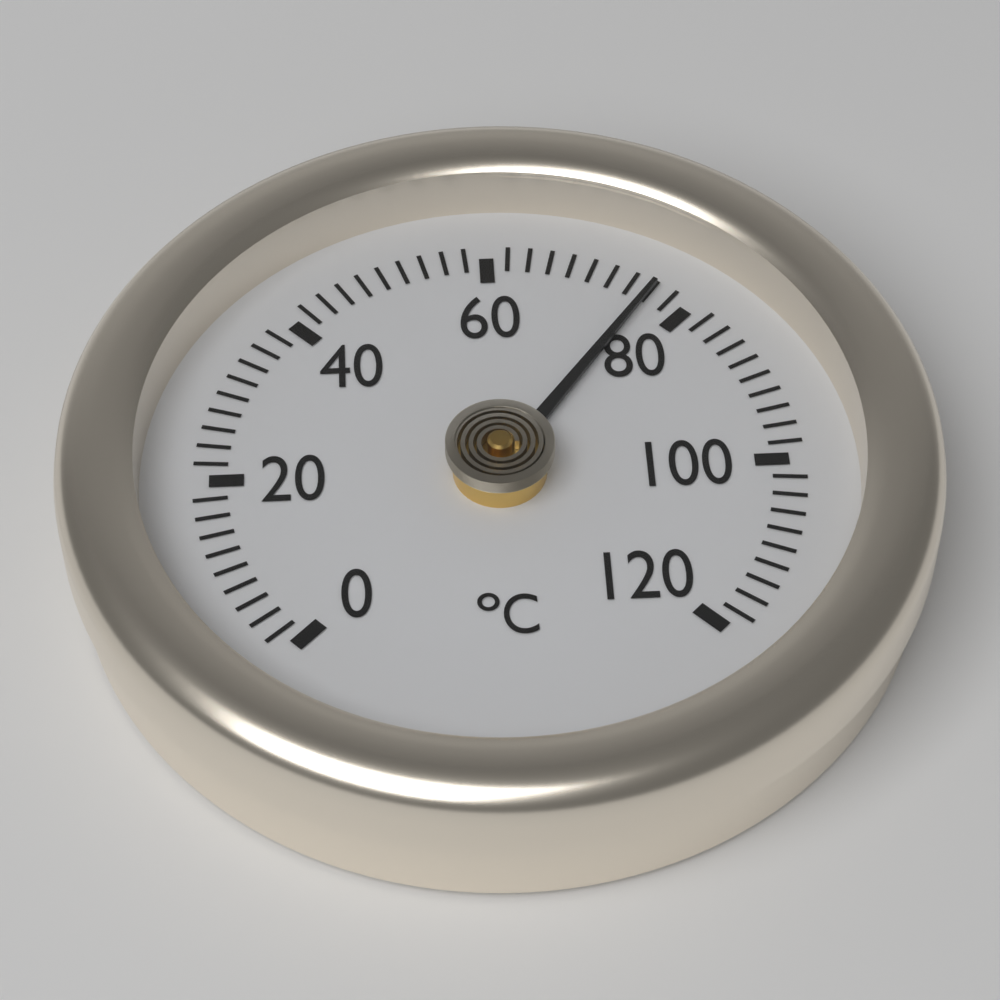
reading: 76 °C
